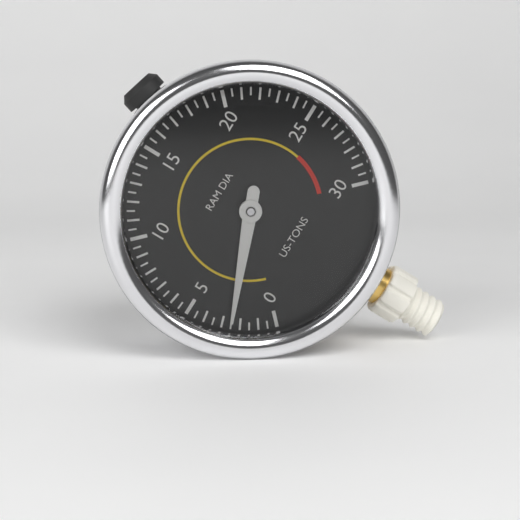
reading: 2.5 US-TONS
